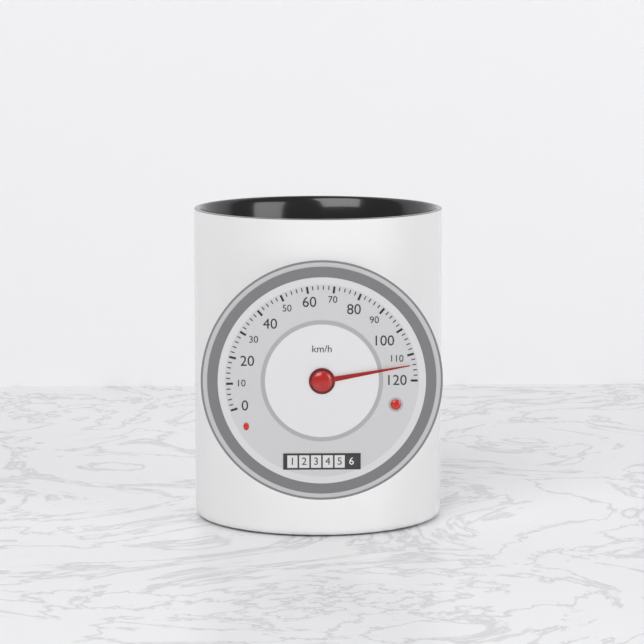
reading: 114 km/h
